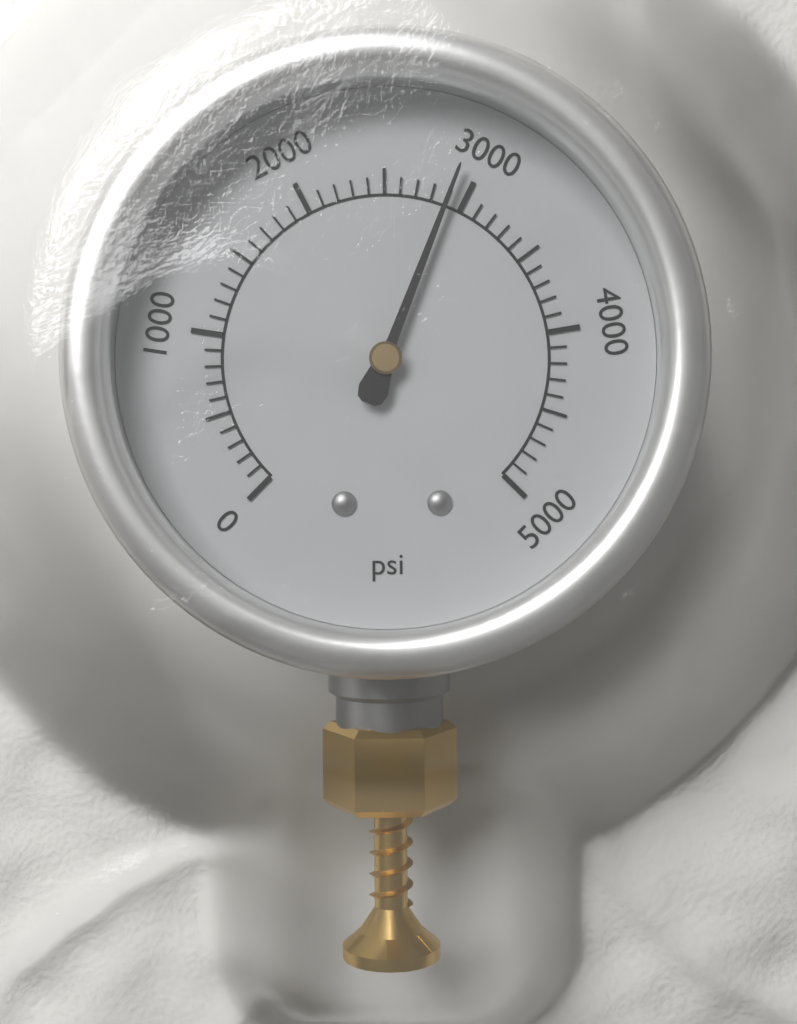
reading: 2900 psi
